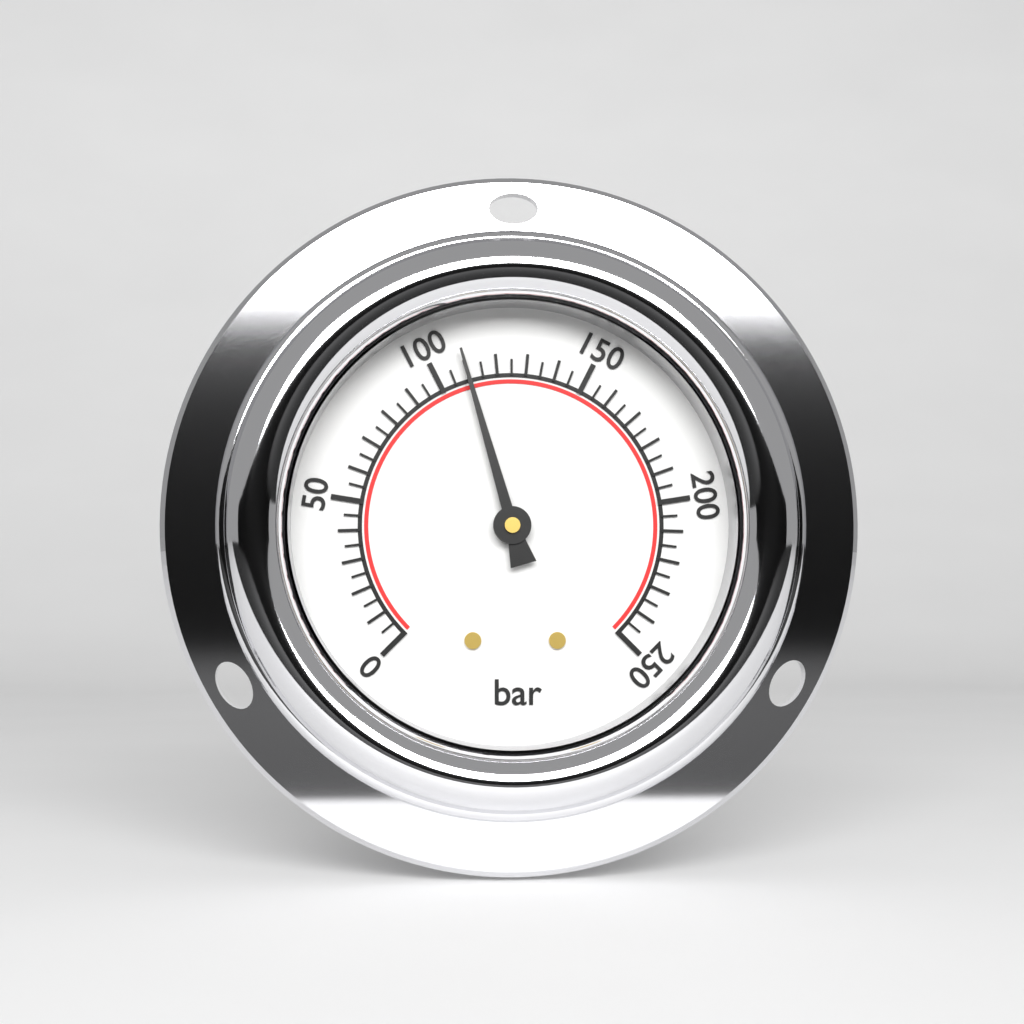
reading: 110 bar
